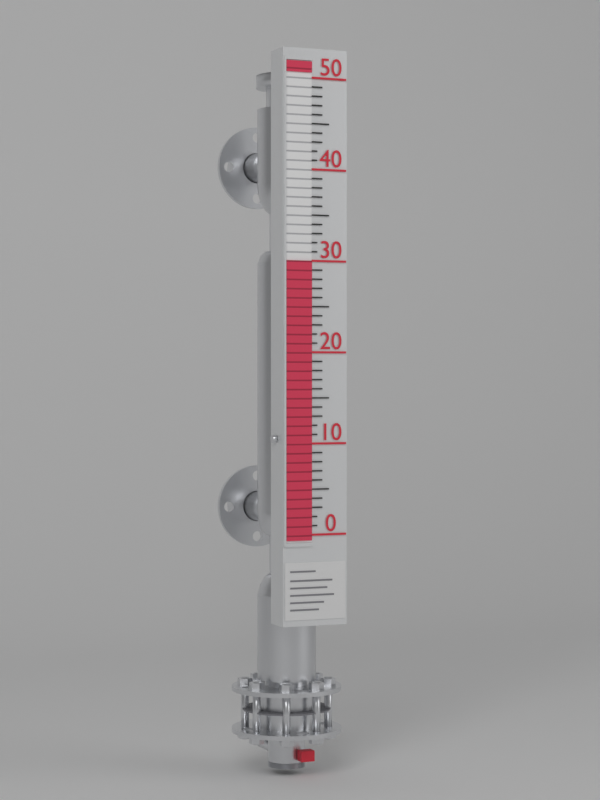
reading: 30 (no unit)
